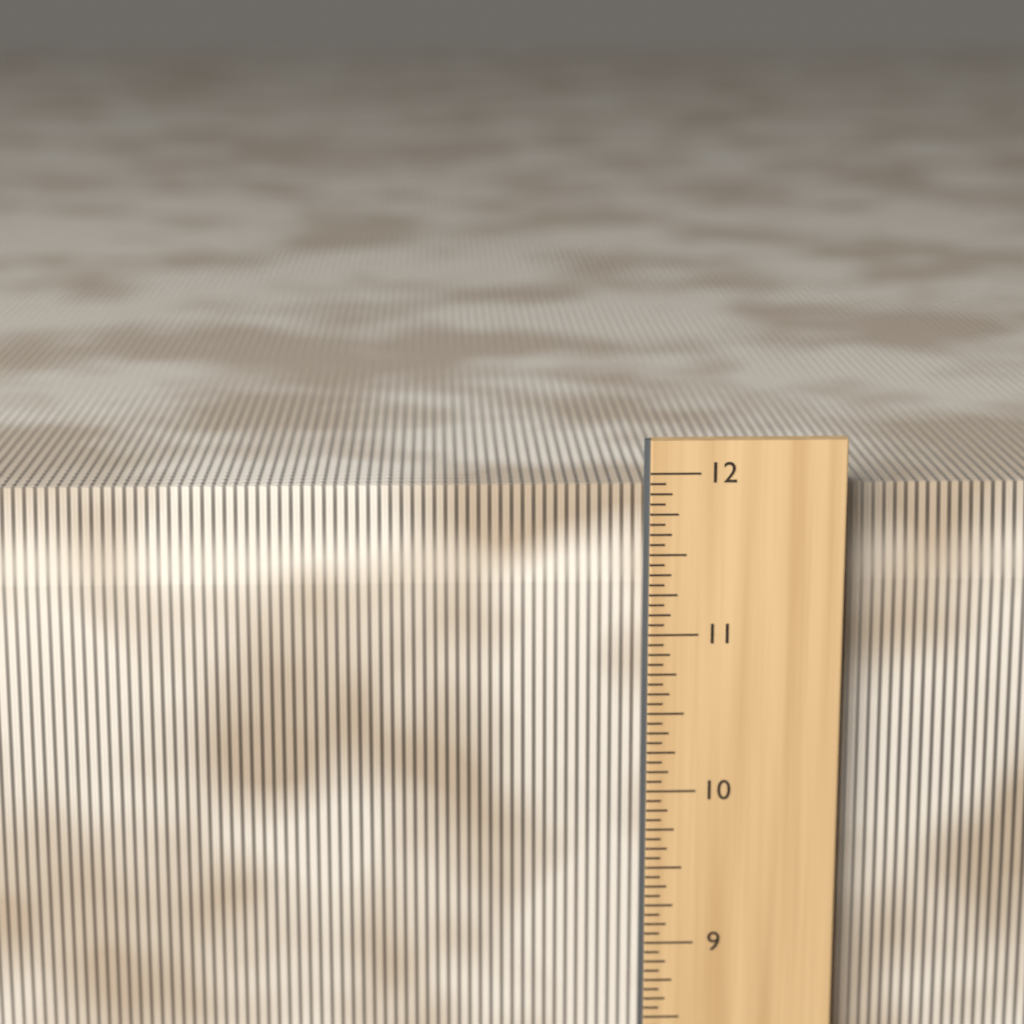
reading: 11.8750 in
